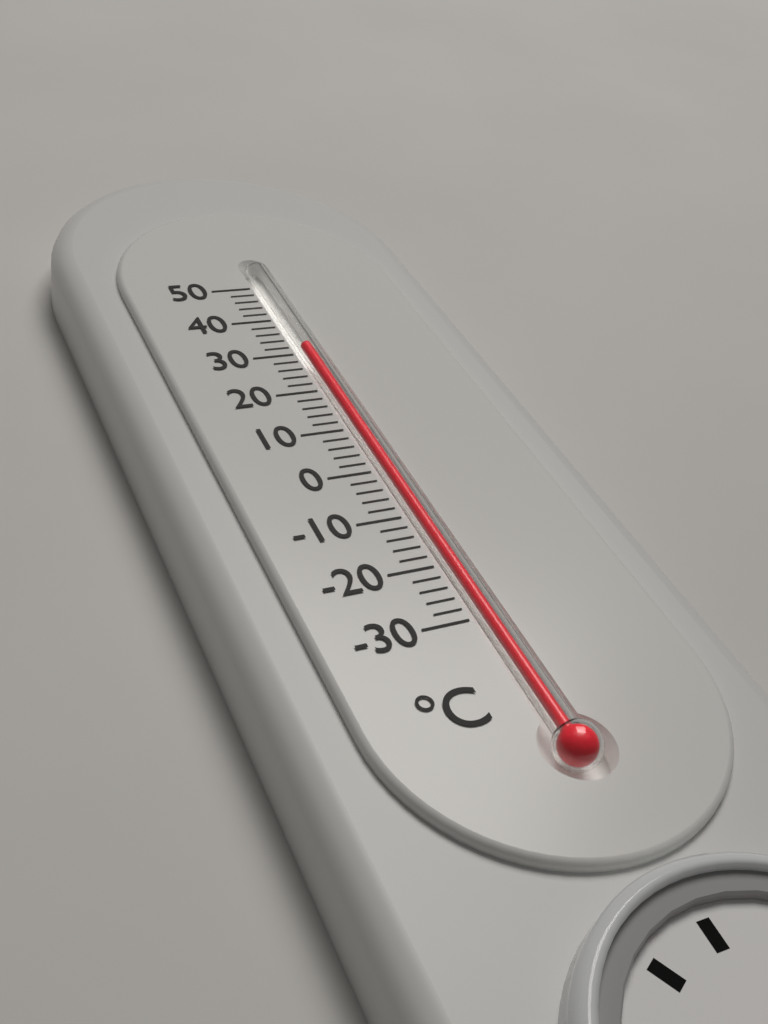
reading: 32 °C
